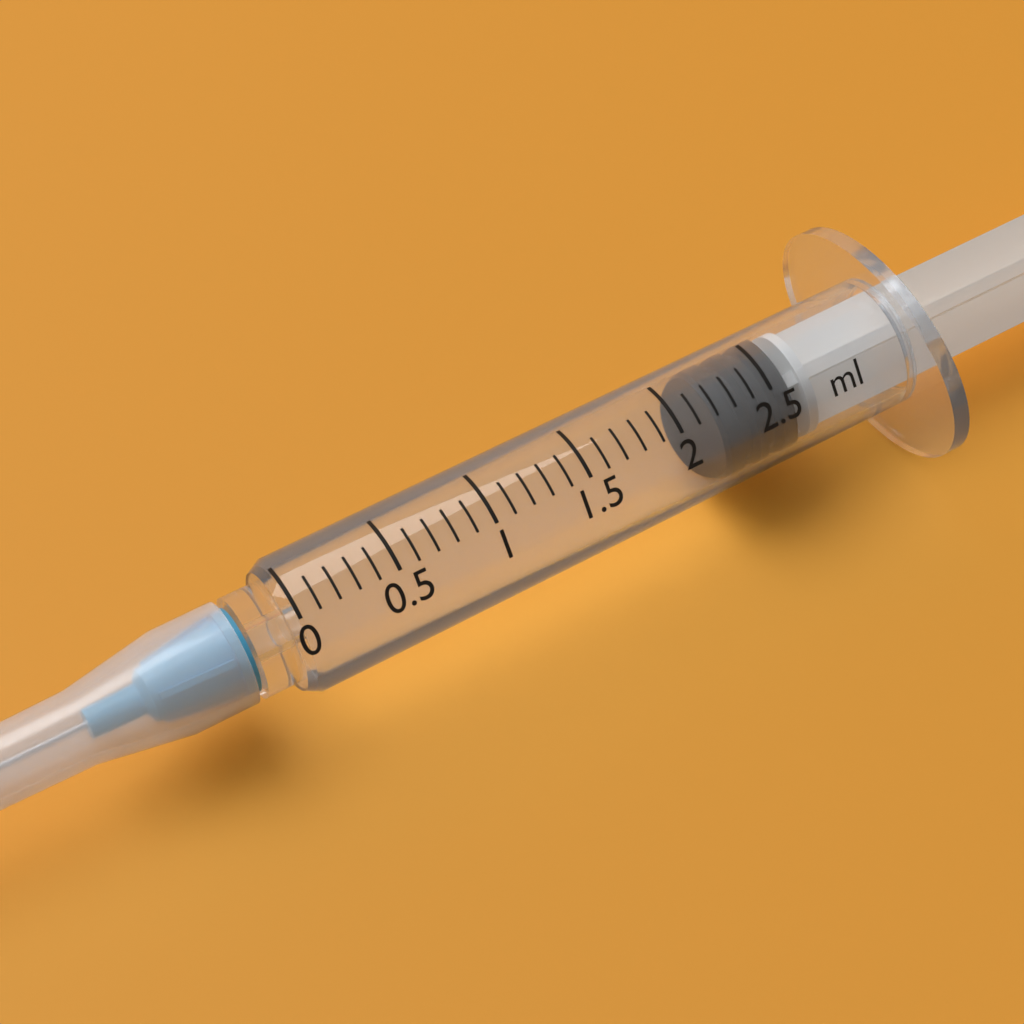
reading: 2.2 ml
